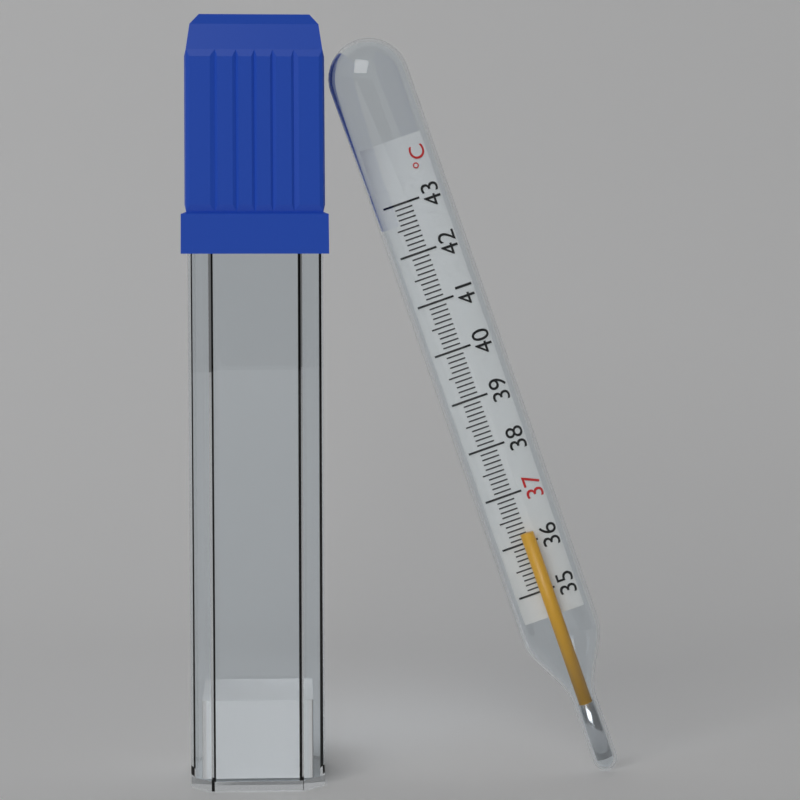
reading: 36.2 °C
